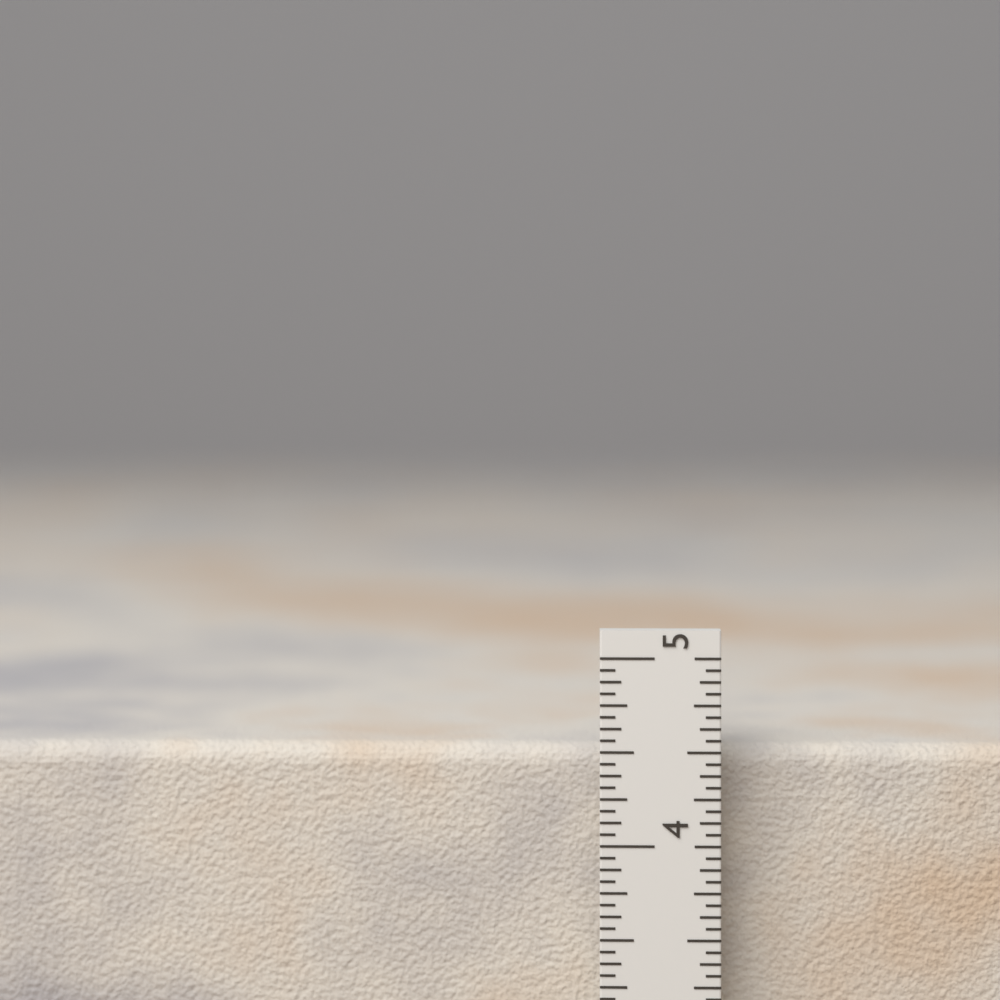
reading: 4.5000 in
